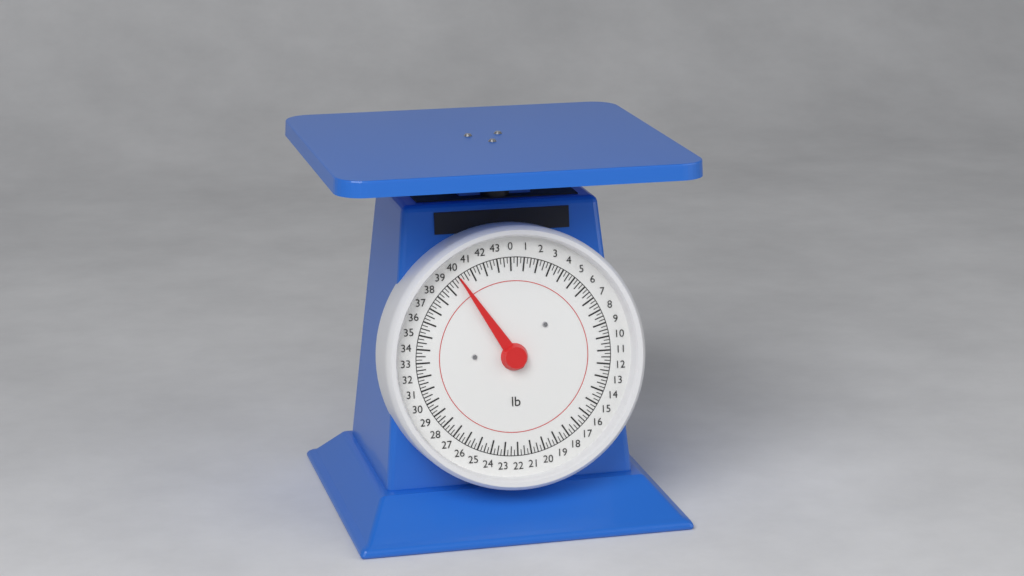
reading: 40.00 lb
